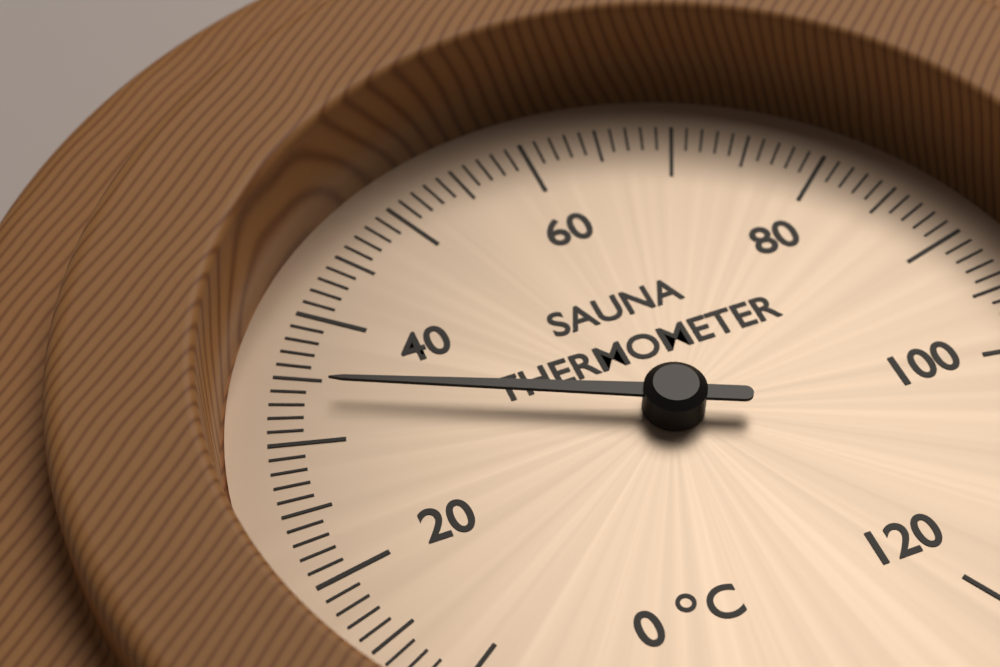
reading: 34 °C
